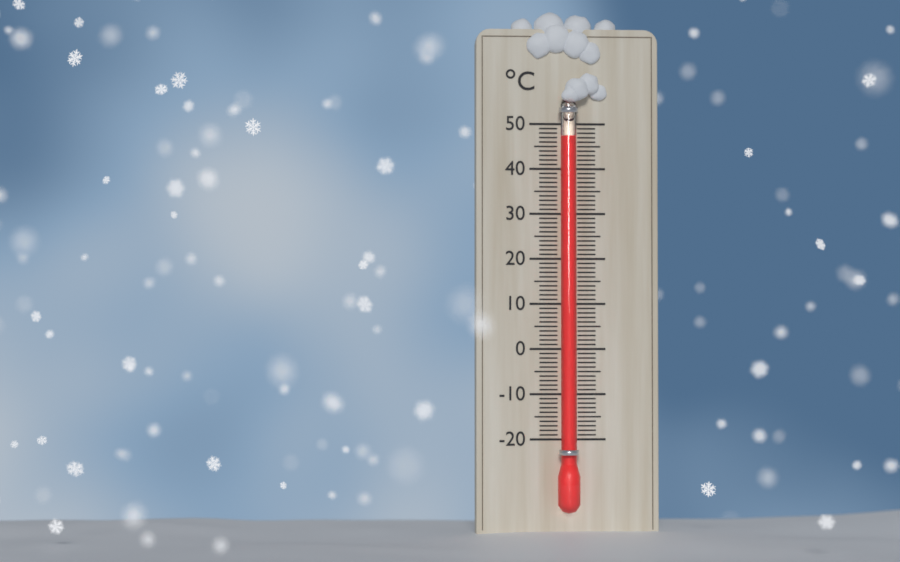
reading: 47 °C
